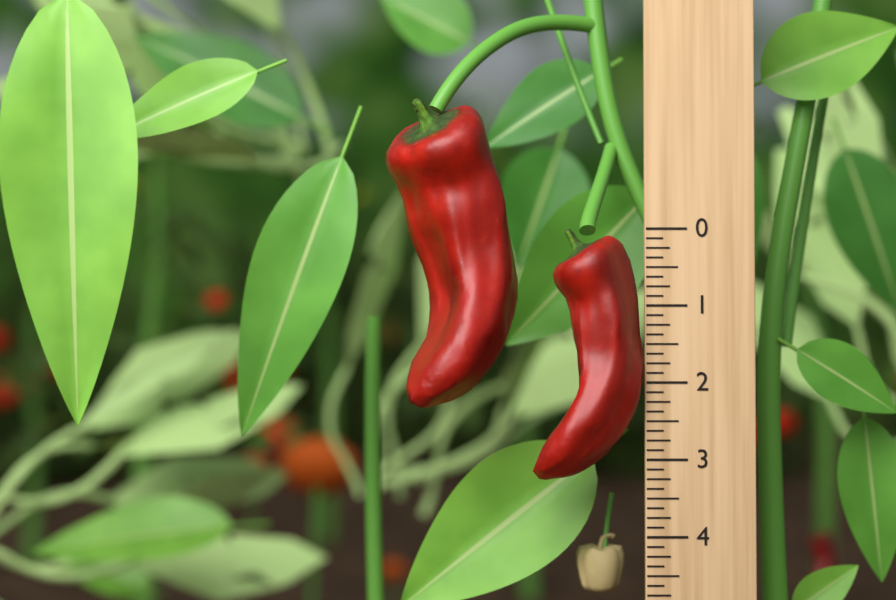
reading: 3.250 (no unit)
